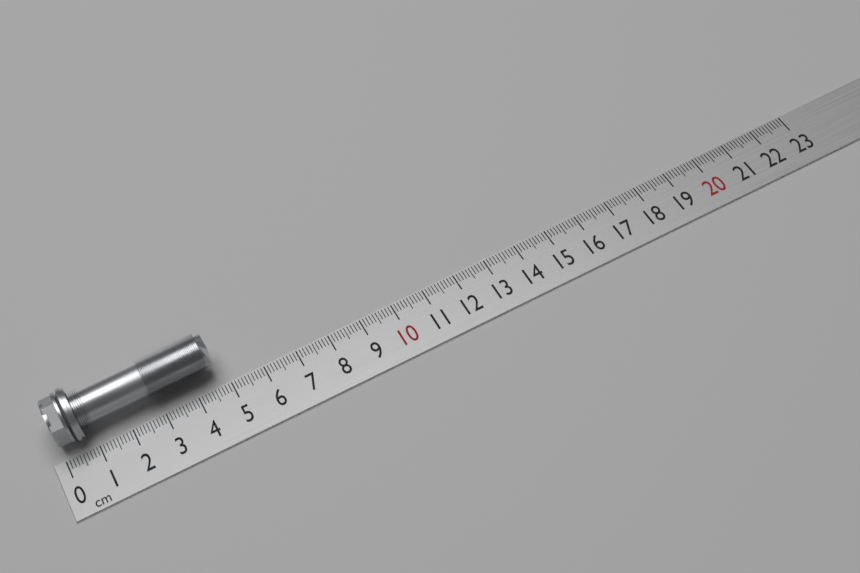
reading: 4.8 cm
